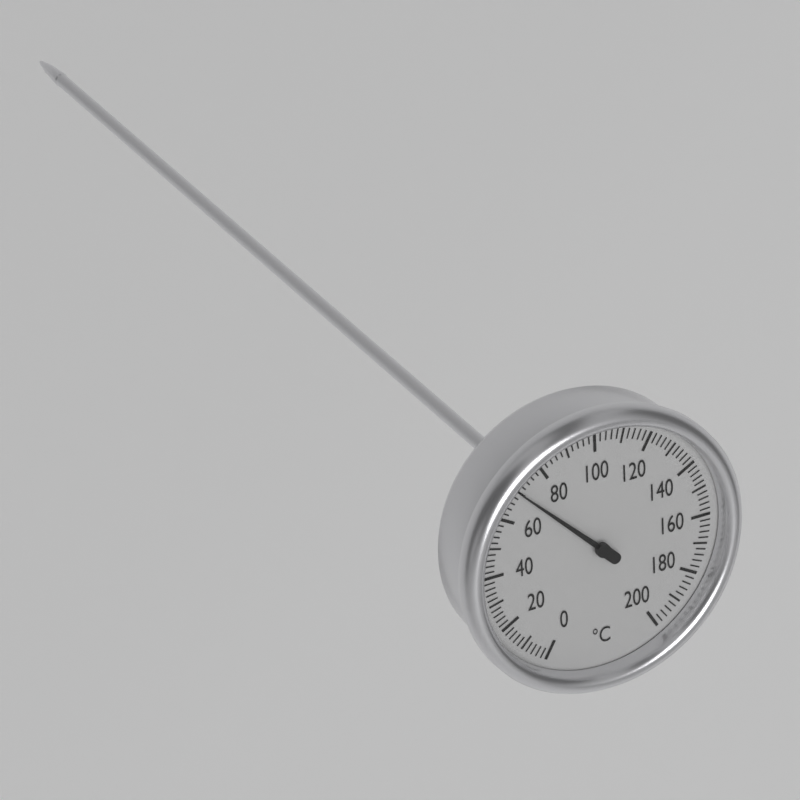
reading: 70 °C
